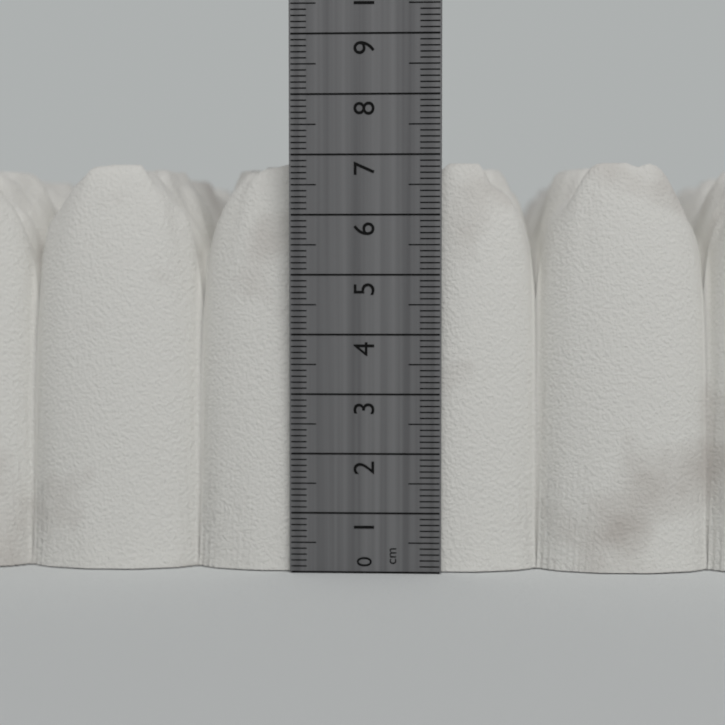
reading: 6.9 cm
